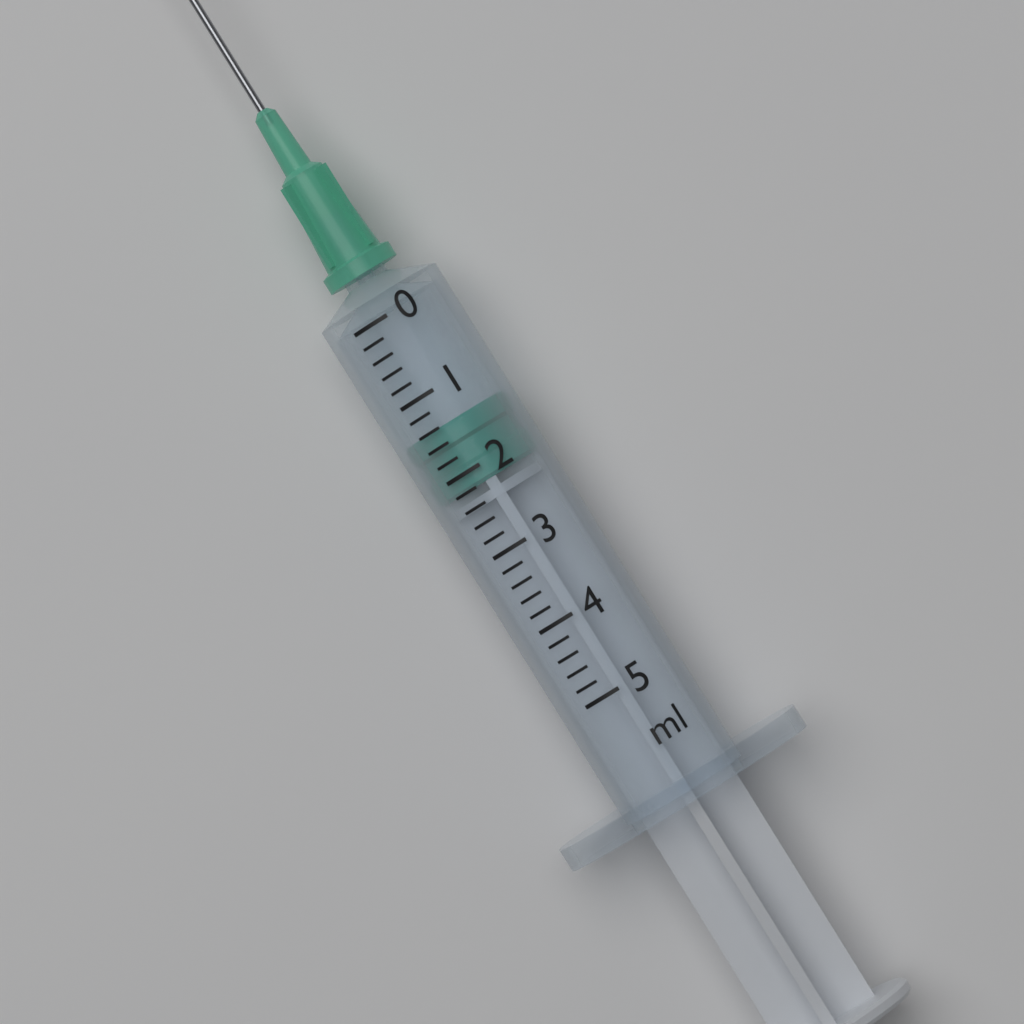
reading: 1.4 ml
